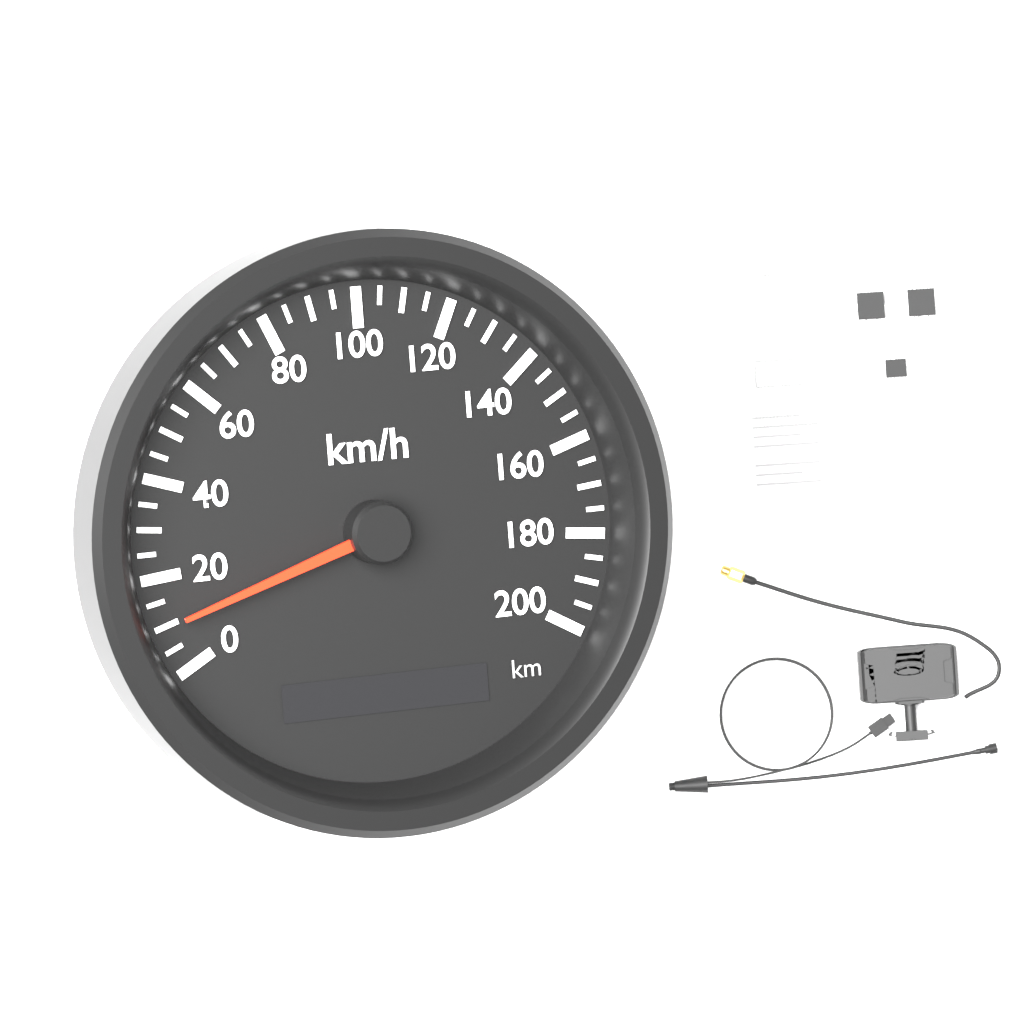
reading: 10 km/h
